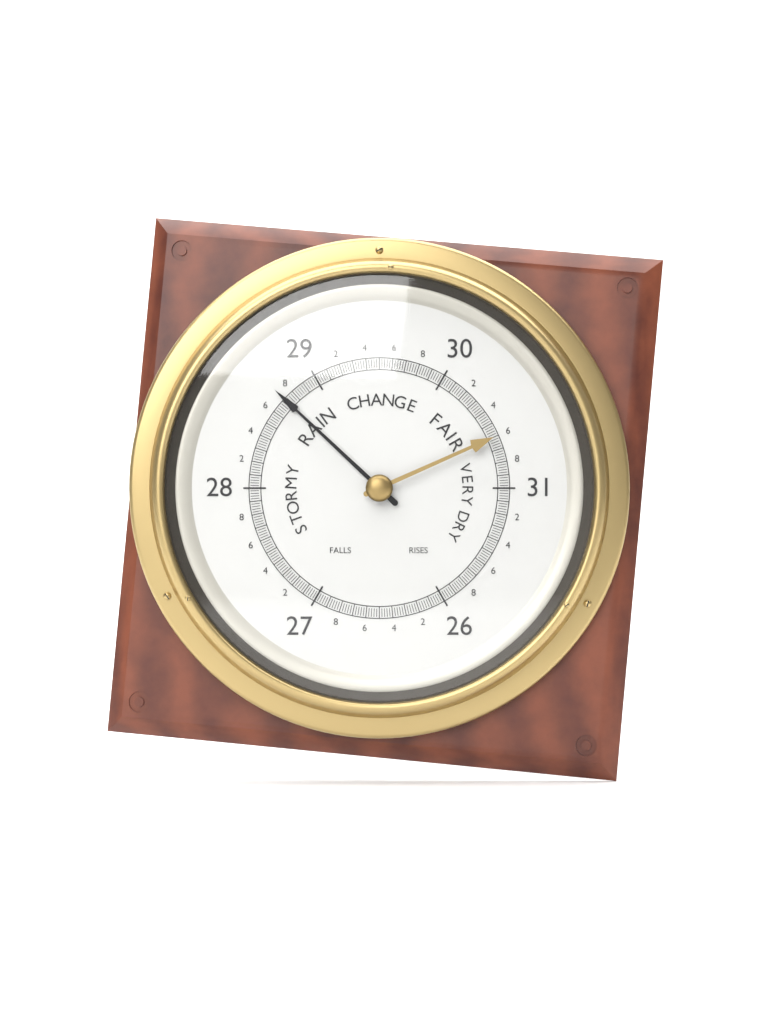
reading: 28.72 (no unit)
